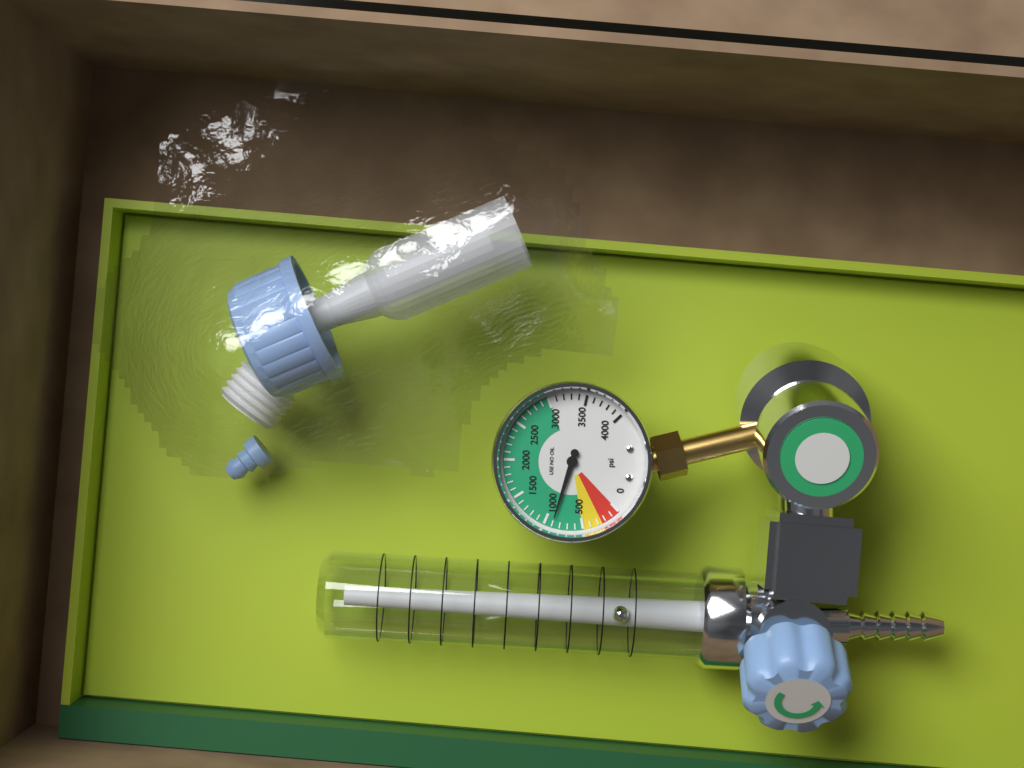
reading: 900 psi
